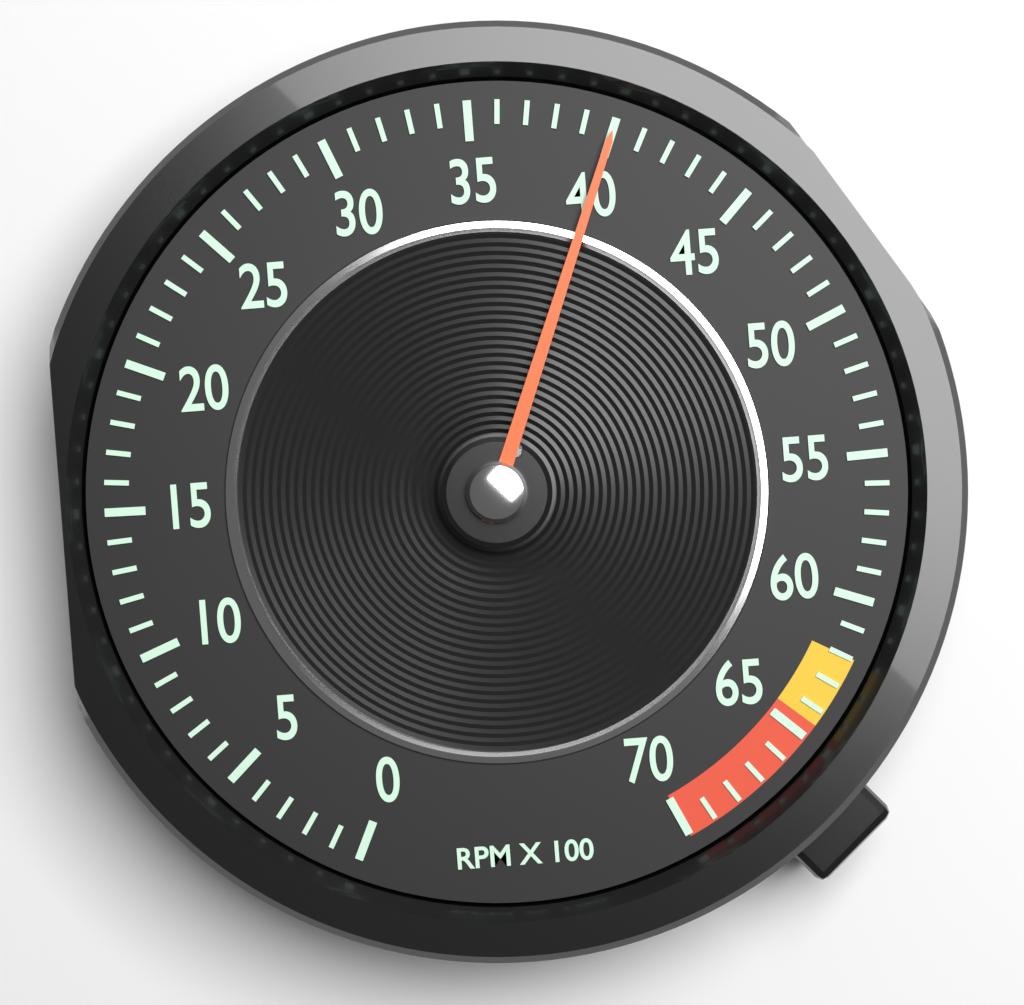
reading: 40 RPM x 100
